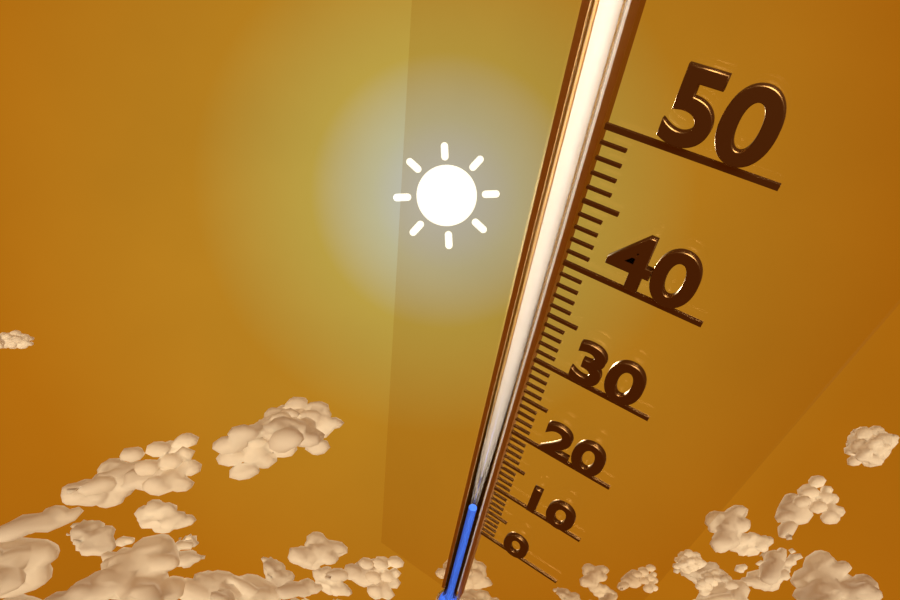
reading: 4 (no unit)
